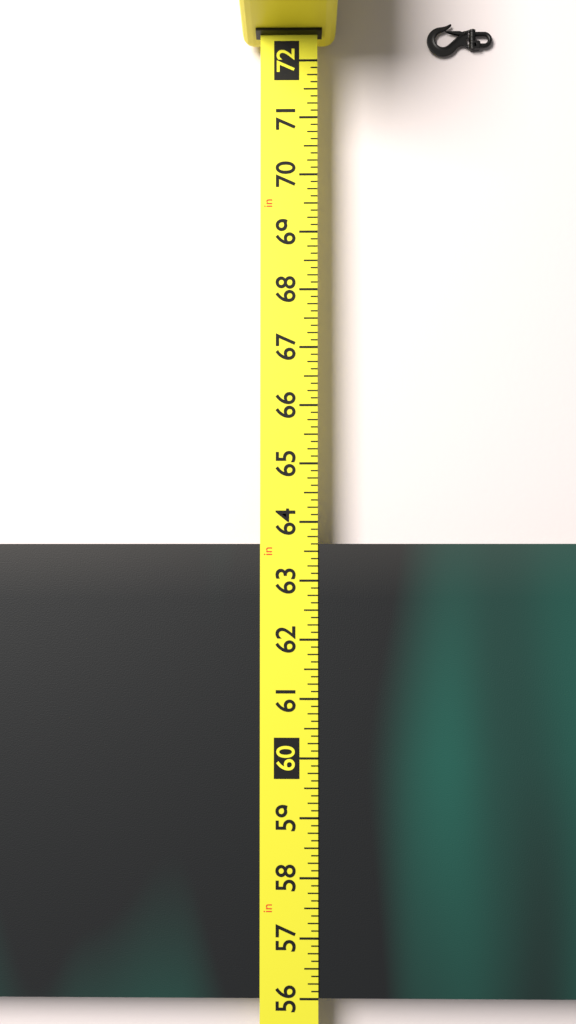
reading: 63.625 in
